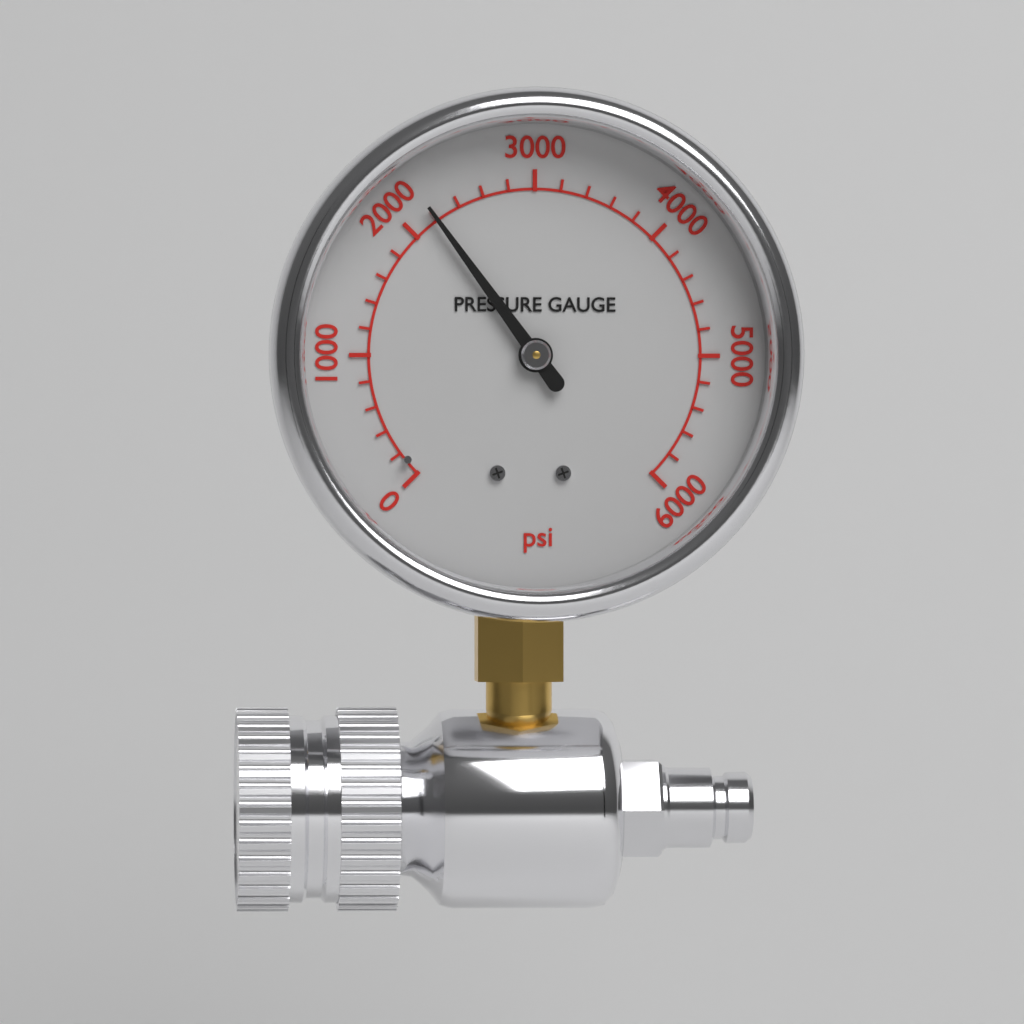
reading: 2200 psi
